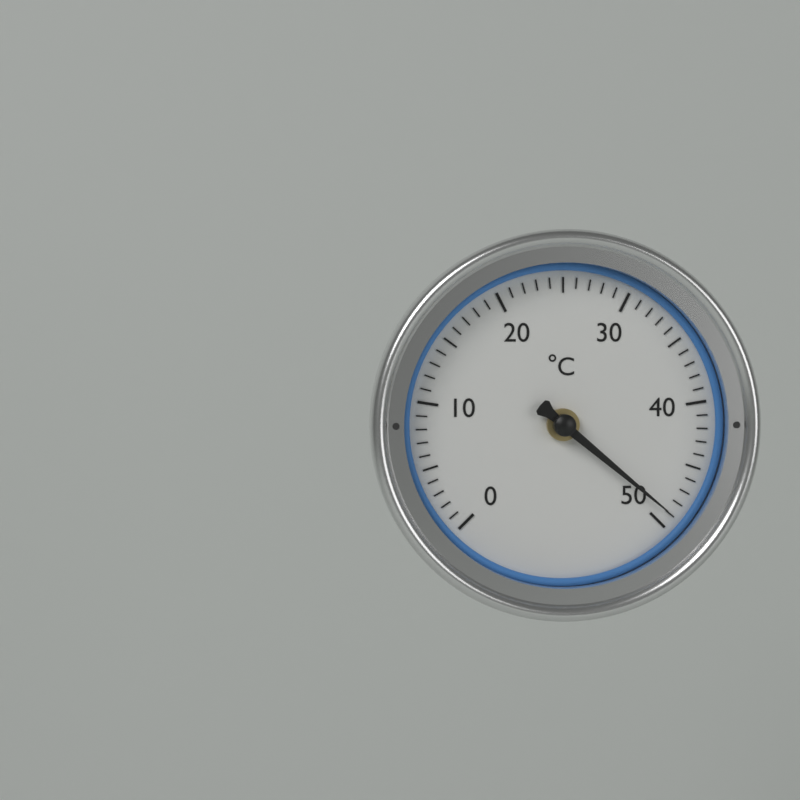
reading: 49 °C
